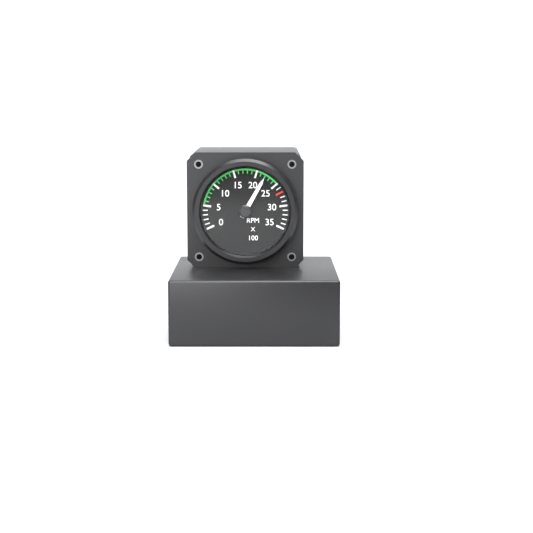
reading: 2200 RPM
